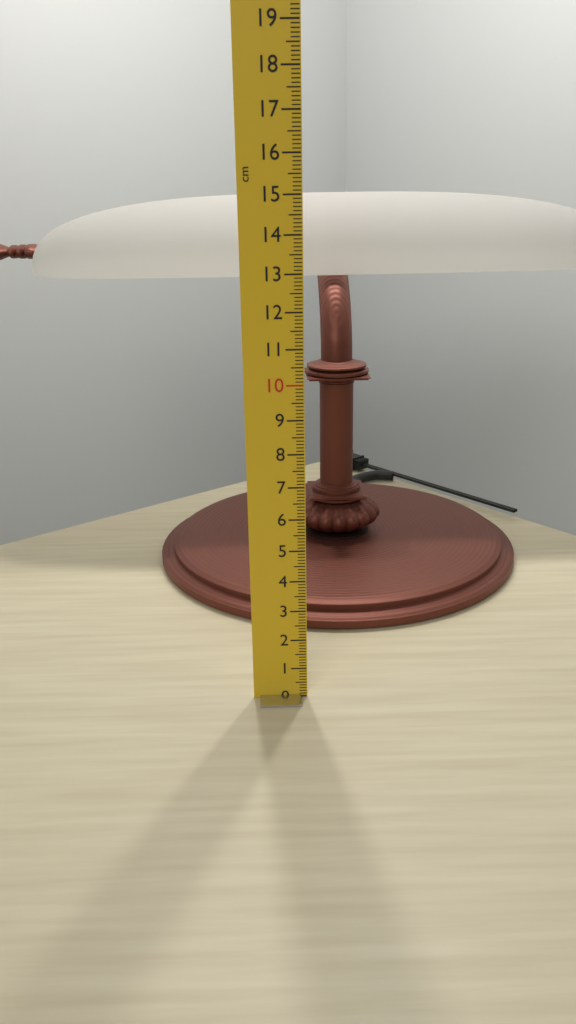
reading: 15.2 cm
